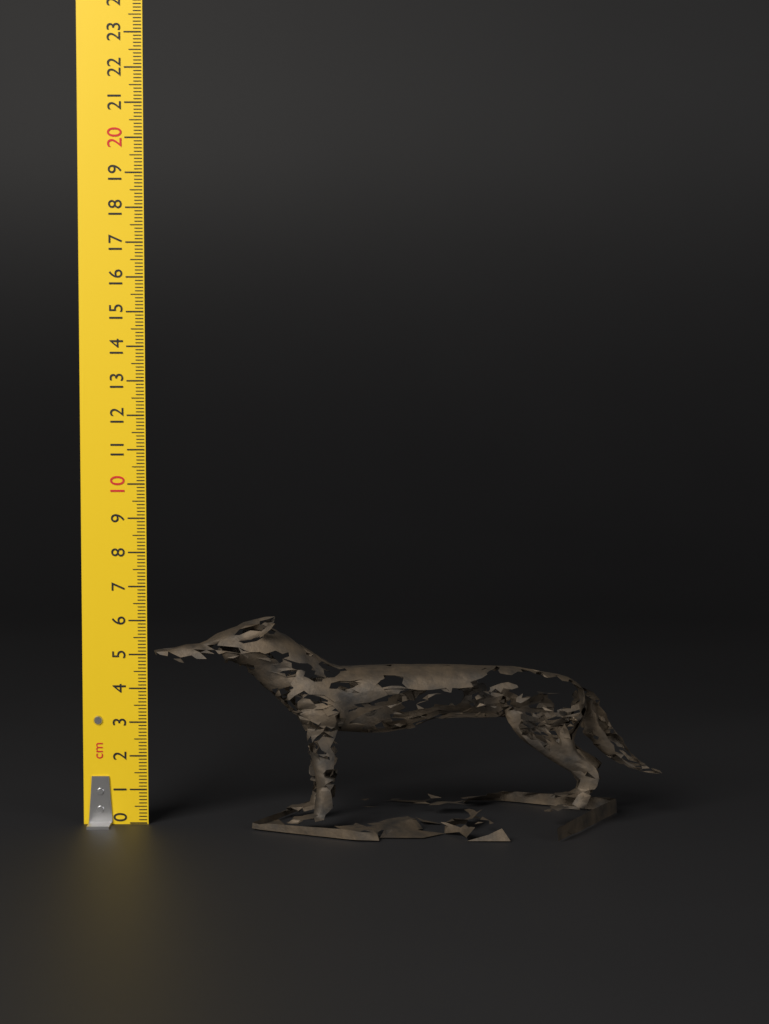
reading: 6.0 cm
